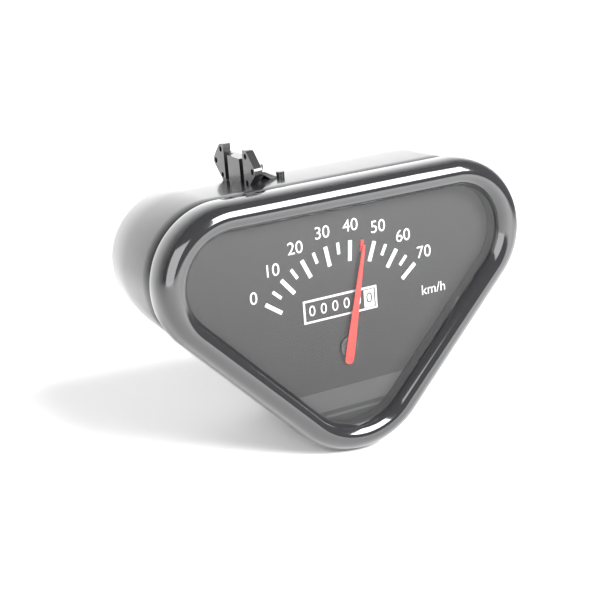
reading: 45 km/h
